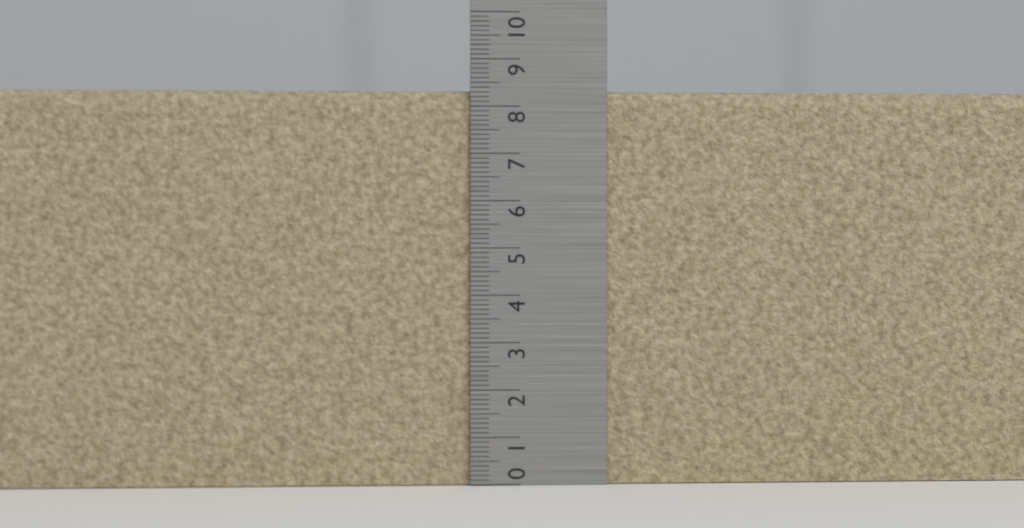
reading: 8.4 (no unit)
